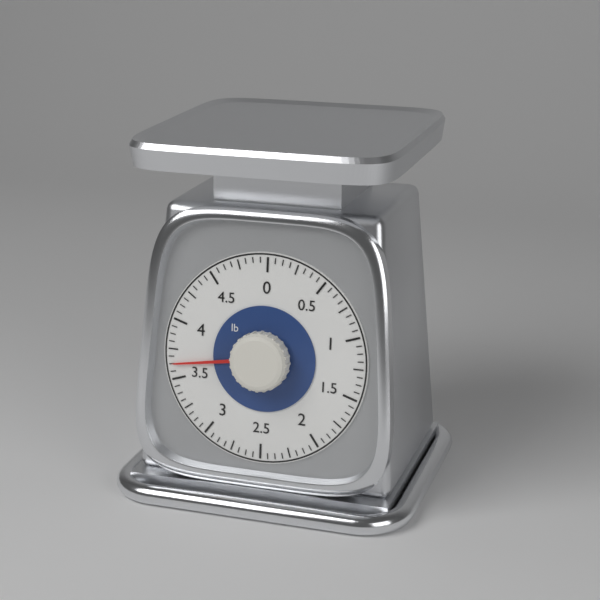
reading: 3.6250 lb
